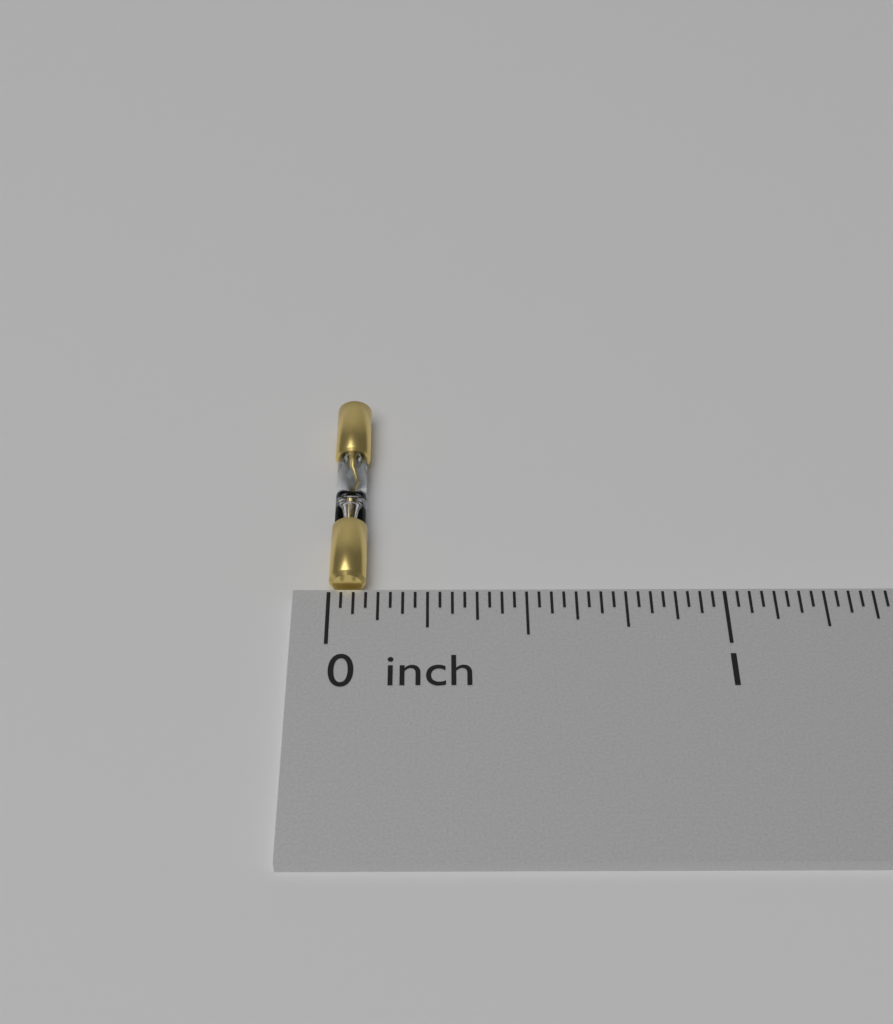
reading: 0.09375 inch
